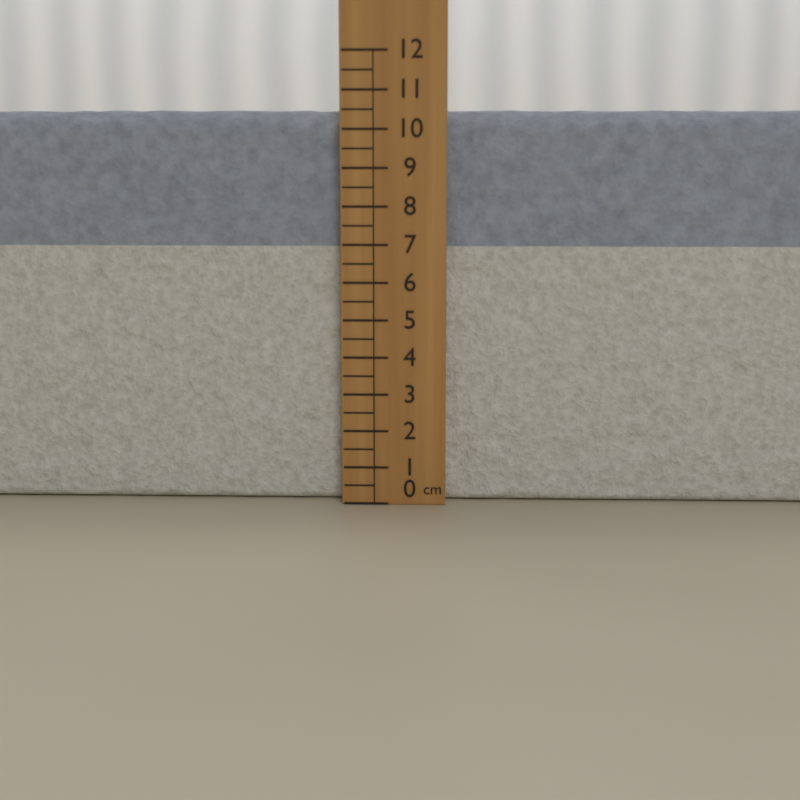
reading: 10.5 cm
